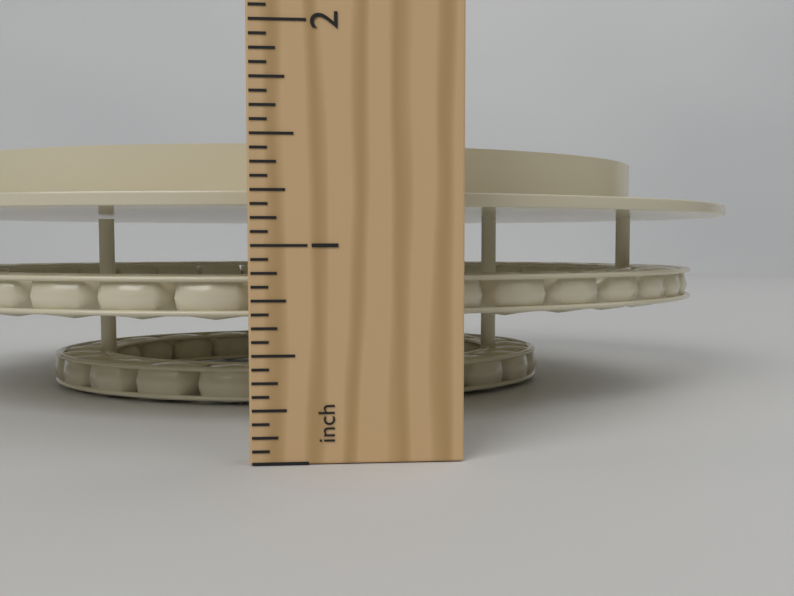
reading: 1.5625 in
